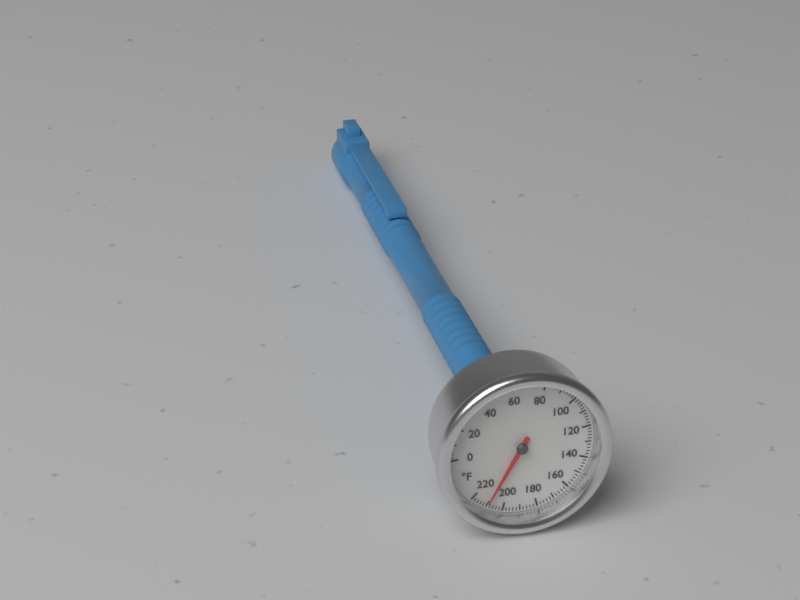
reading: 210 °F
